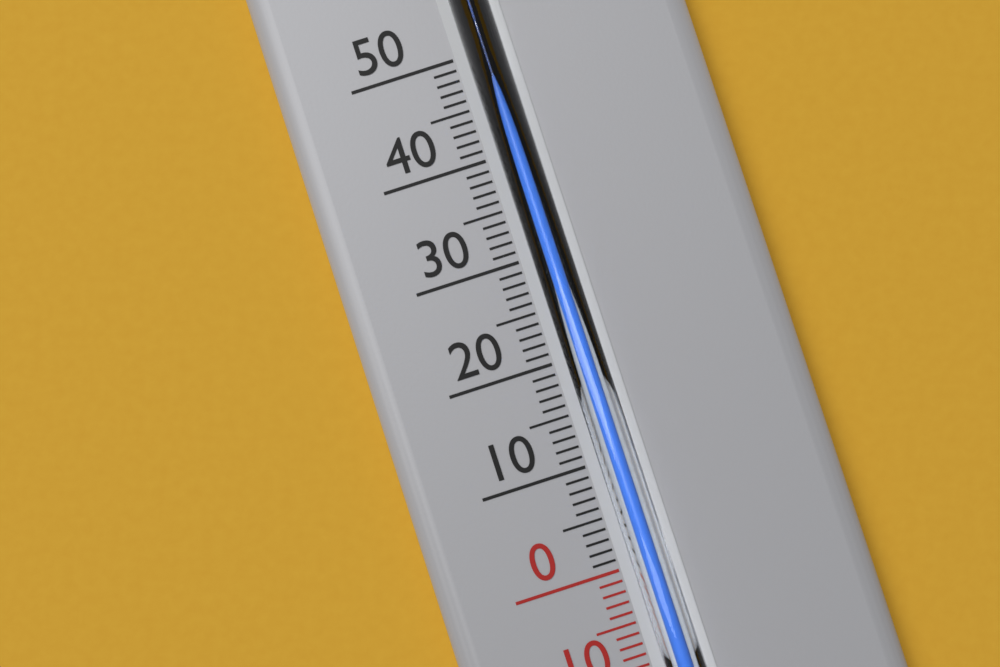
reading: 48 °C
